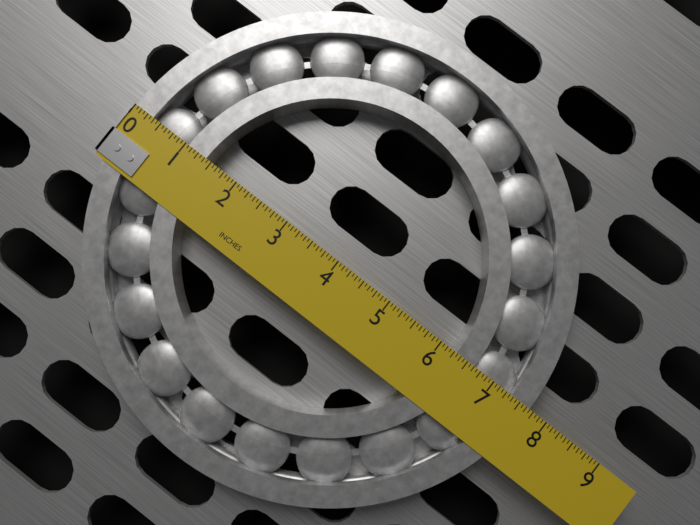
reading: 7.6875 in
